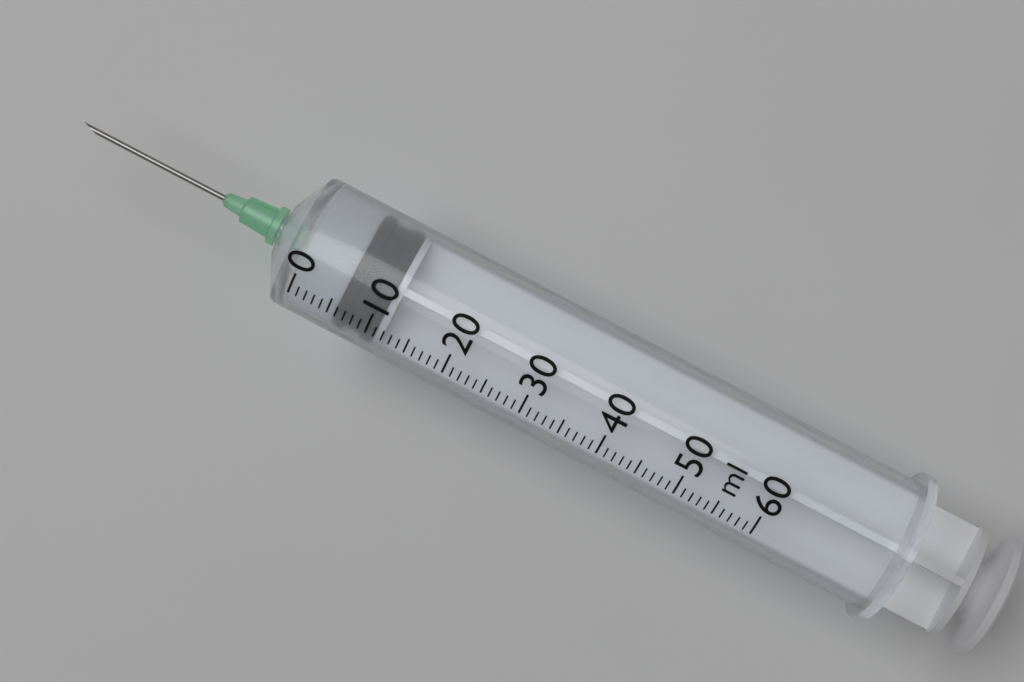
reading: 6 ml
